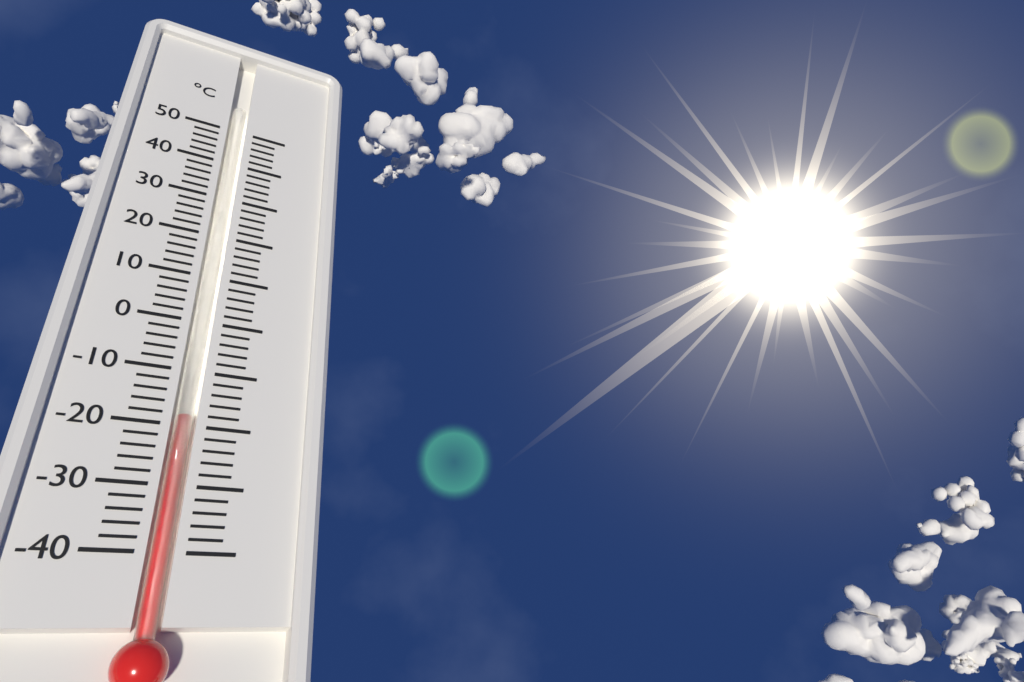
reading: -18 °C
